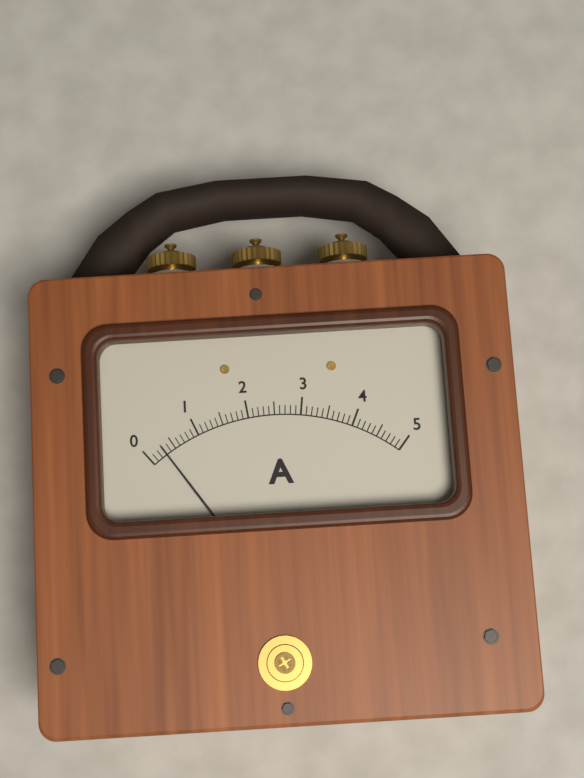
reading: 0.3 A
